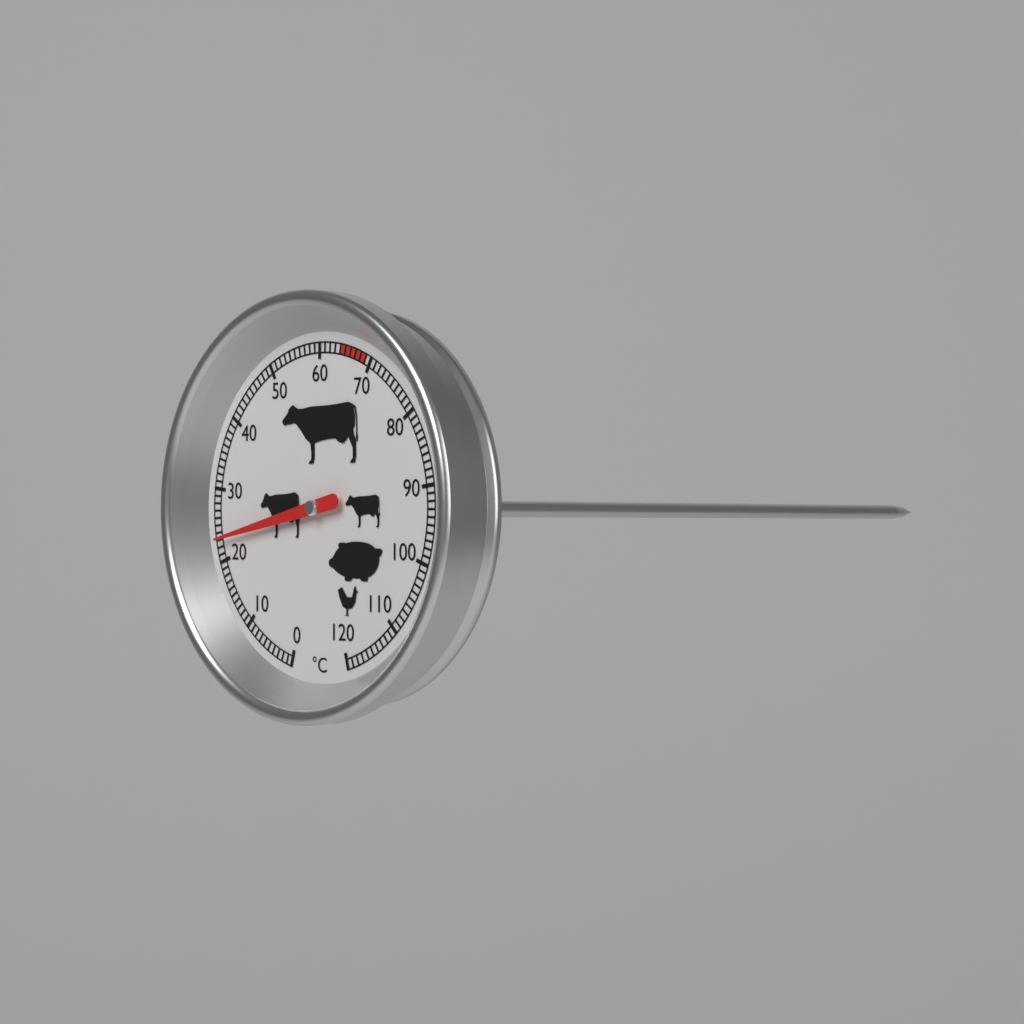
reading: 23 °C
